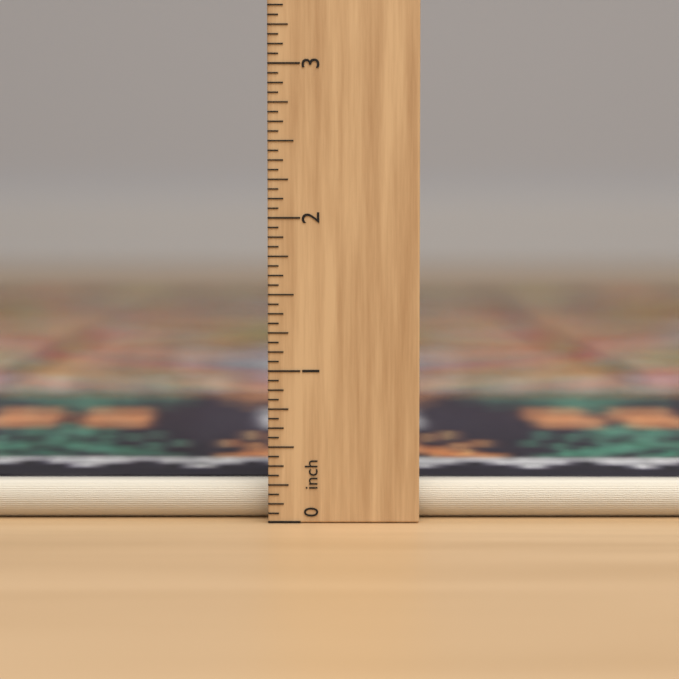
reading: 0.2500 inch
